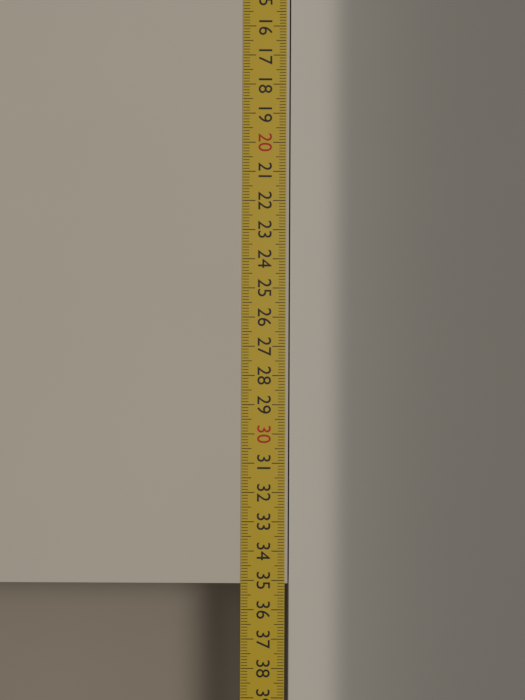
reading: 35.1 cm
